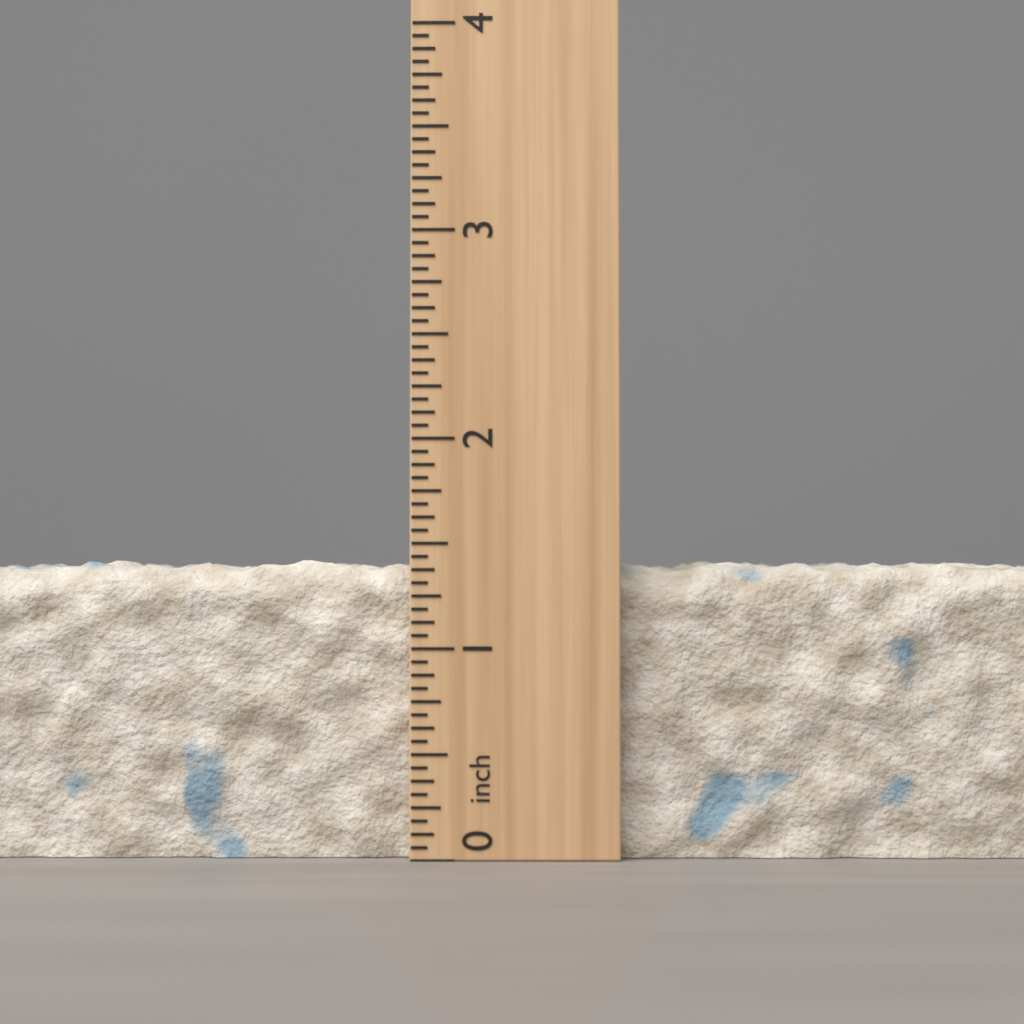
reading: 1.4375 inch
